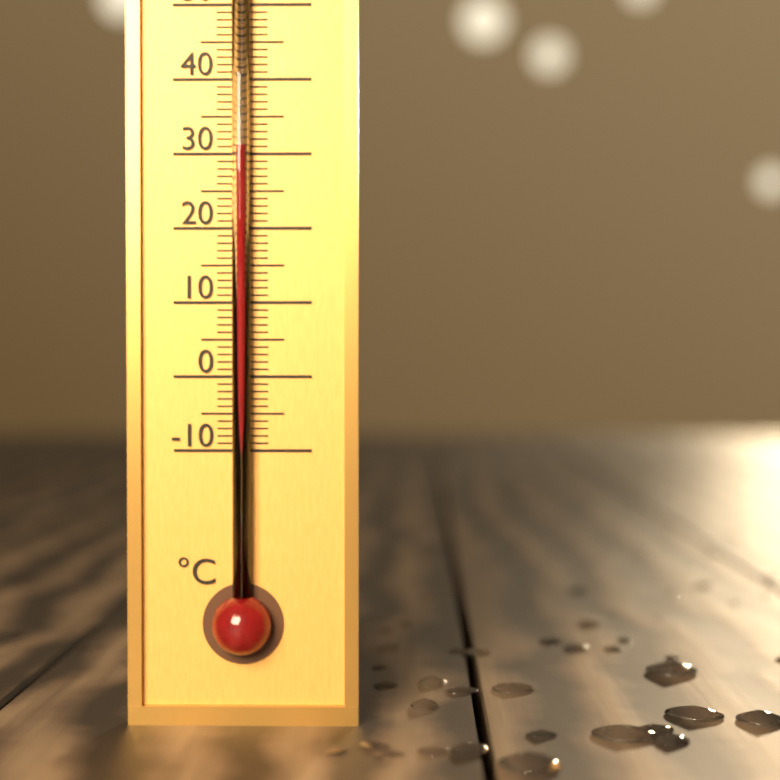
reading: 31 °C
